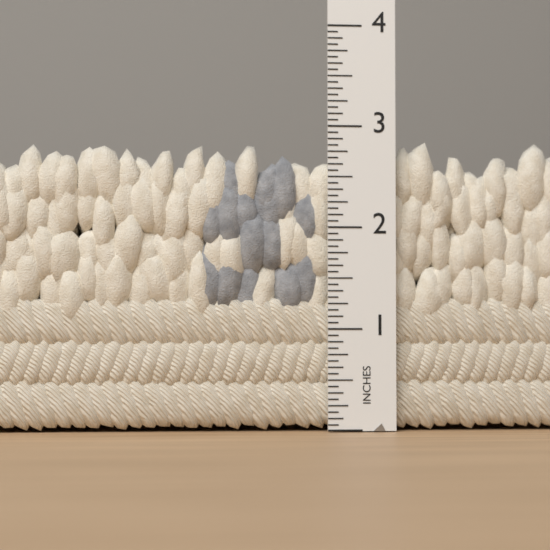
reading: 2.8750 in
